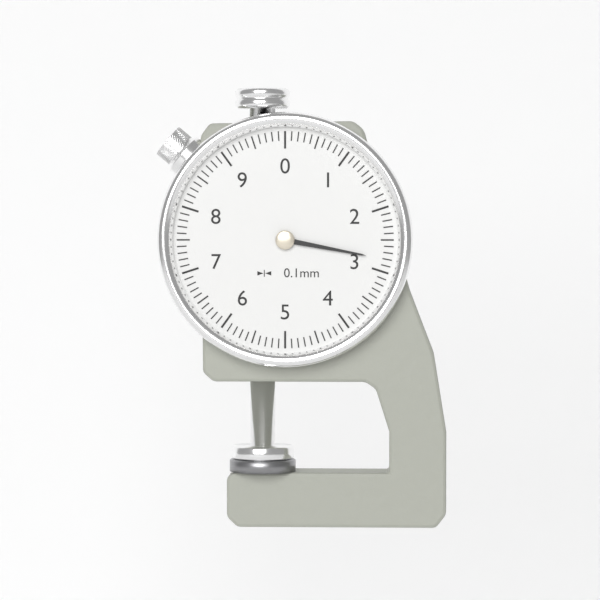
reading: 2.8 mm
